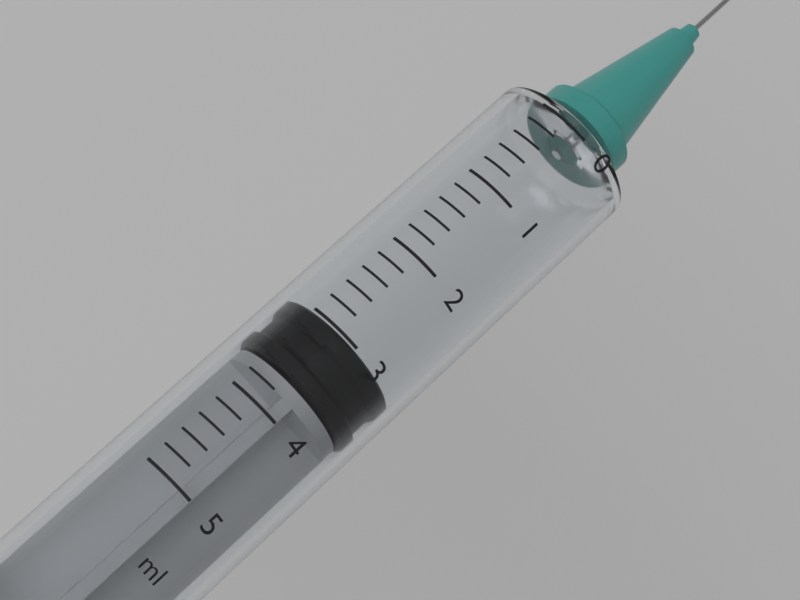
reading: 3.0 ml
